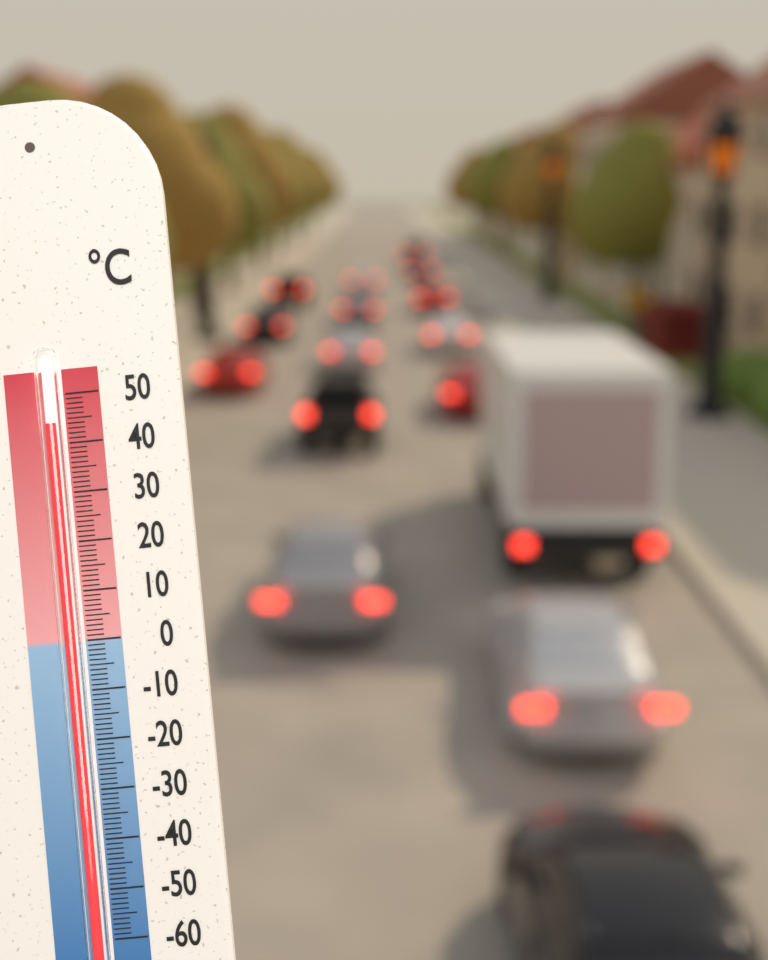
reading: 44 °C
